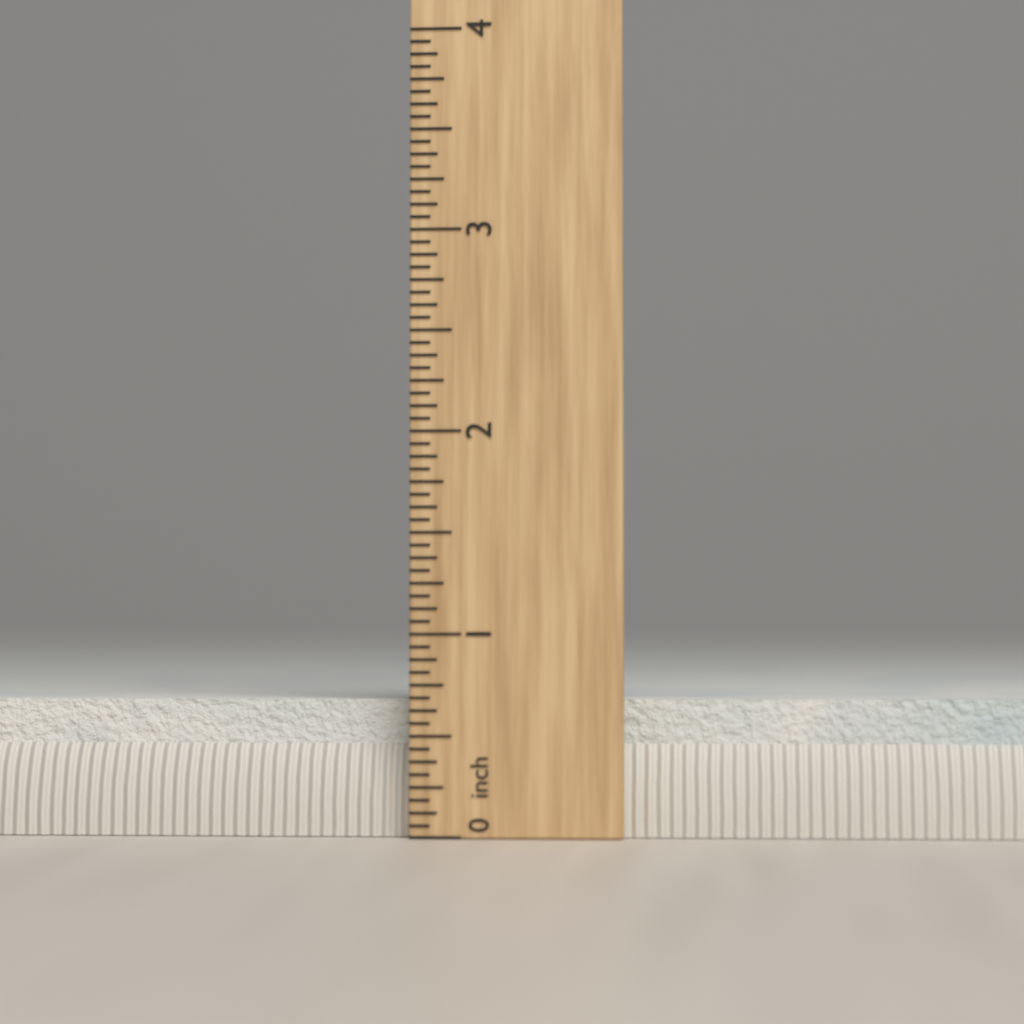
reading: 0.6875 in
